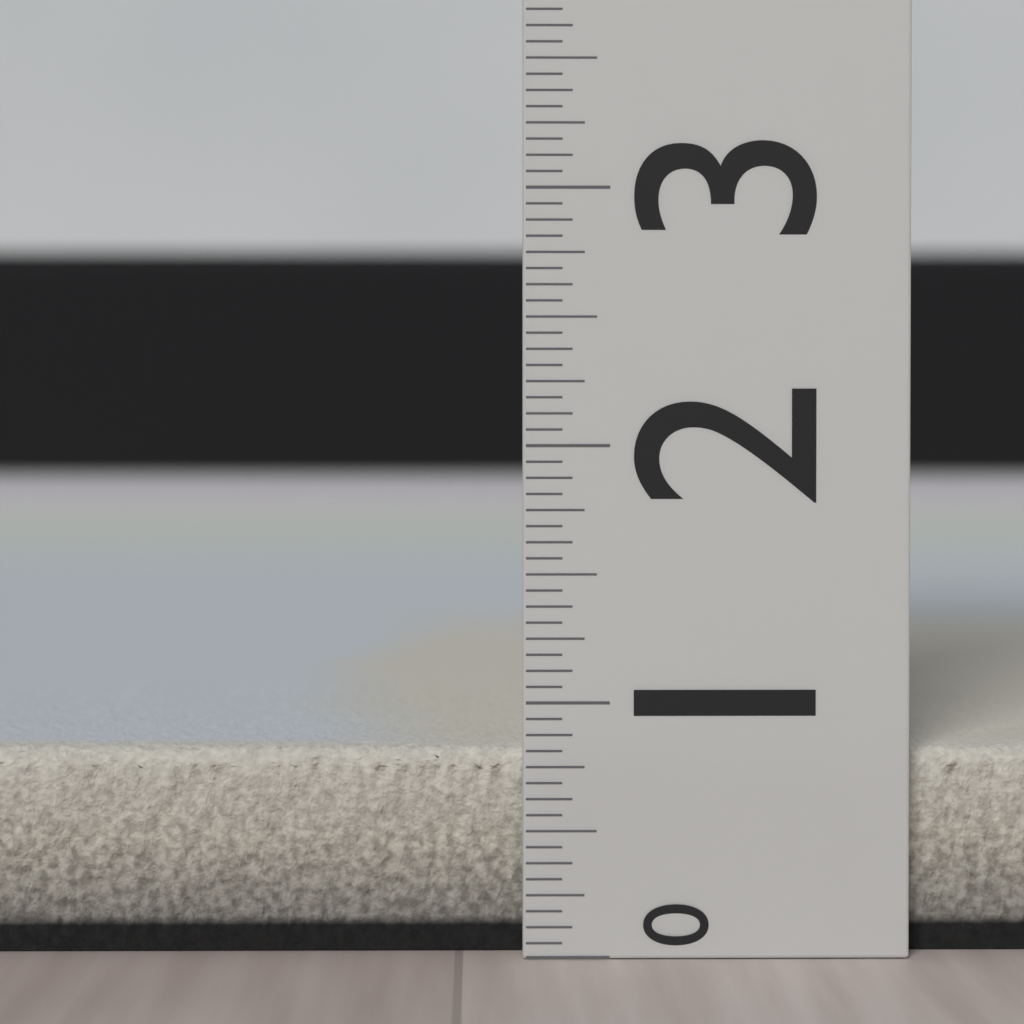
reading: 0.8125 (no unit)
